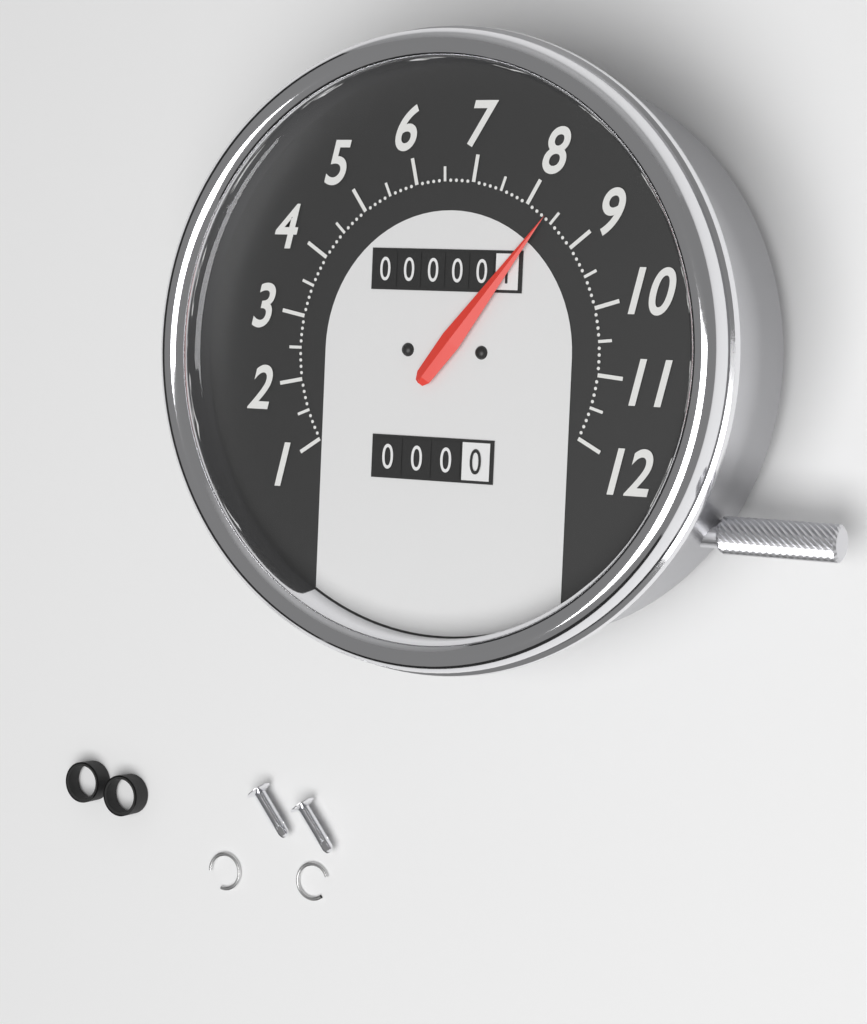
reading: 8.4 (no unit)
